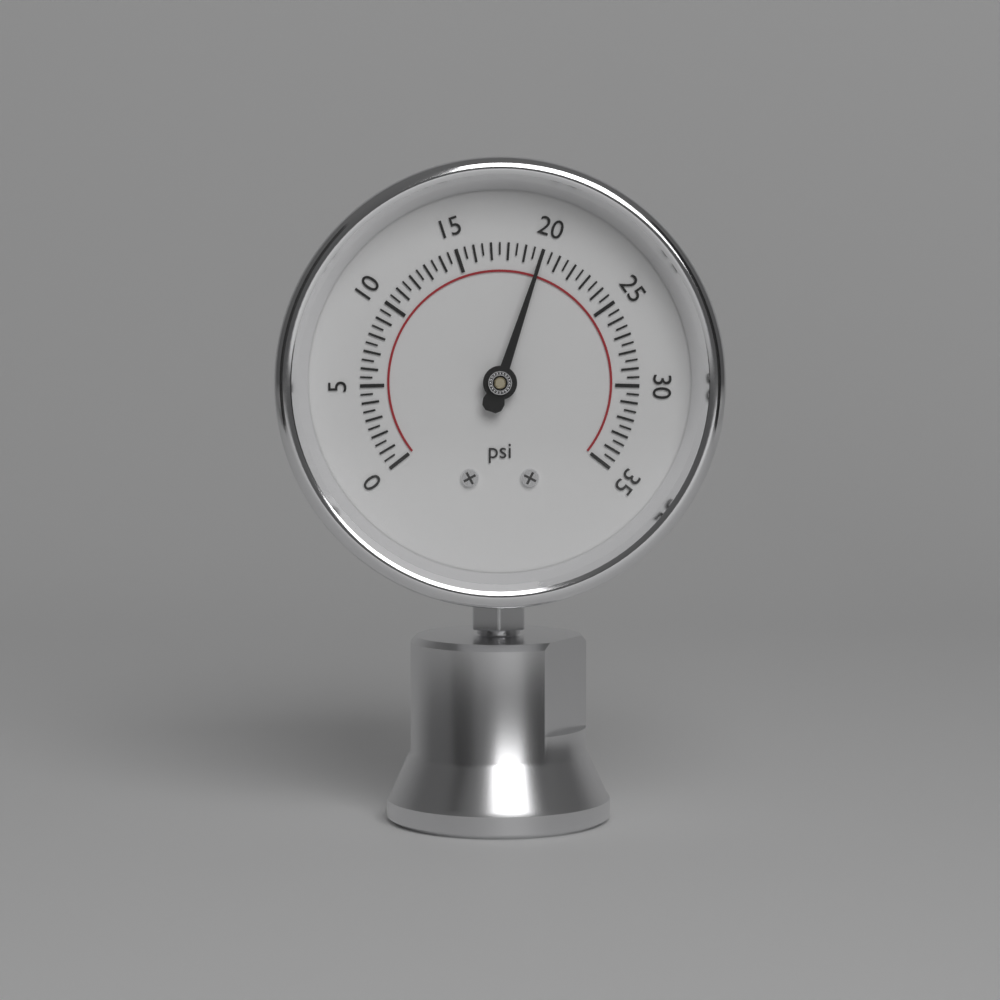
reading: 20.0 psi
